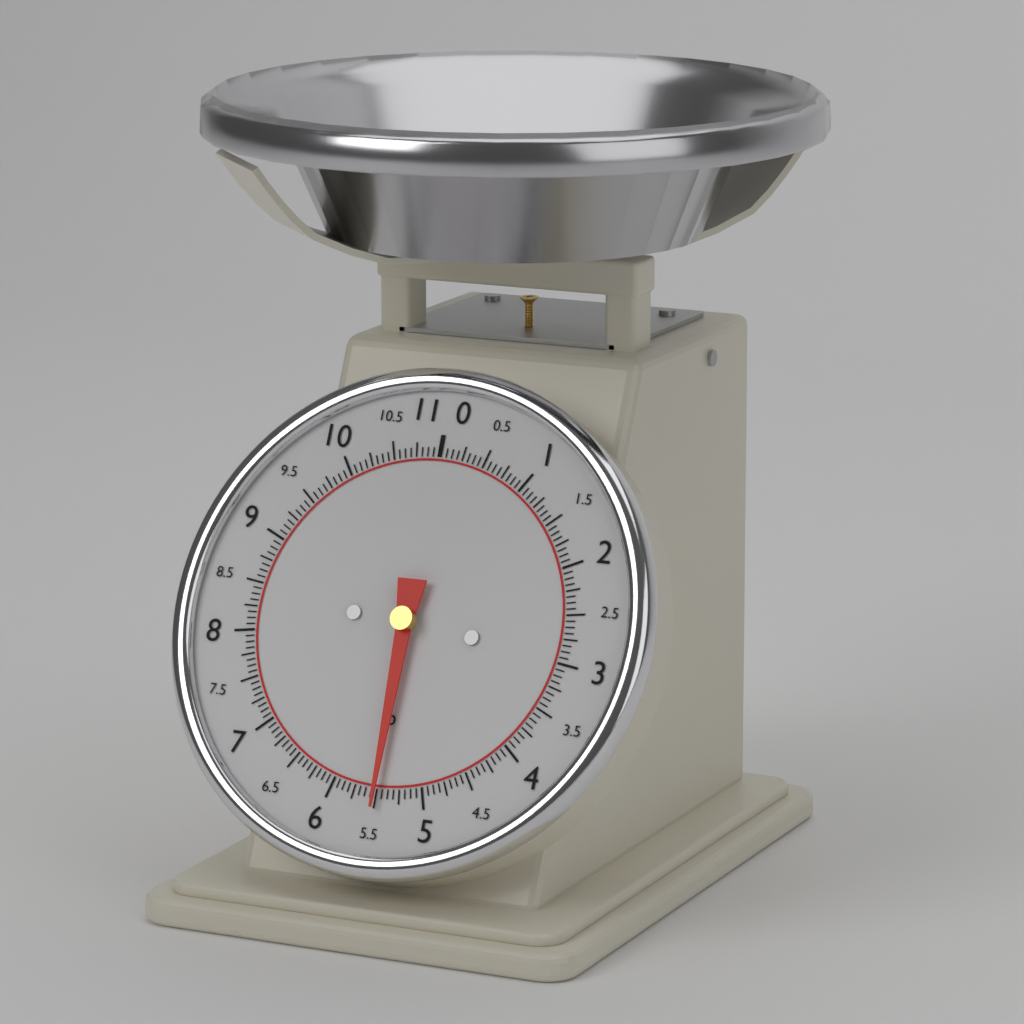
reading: 5.5000 lb
